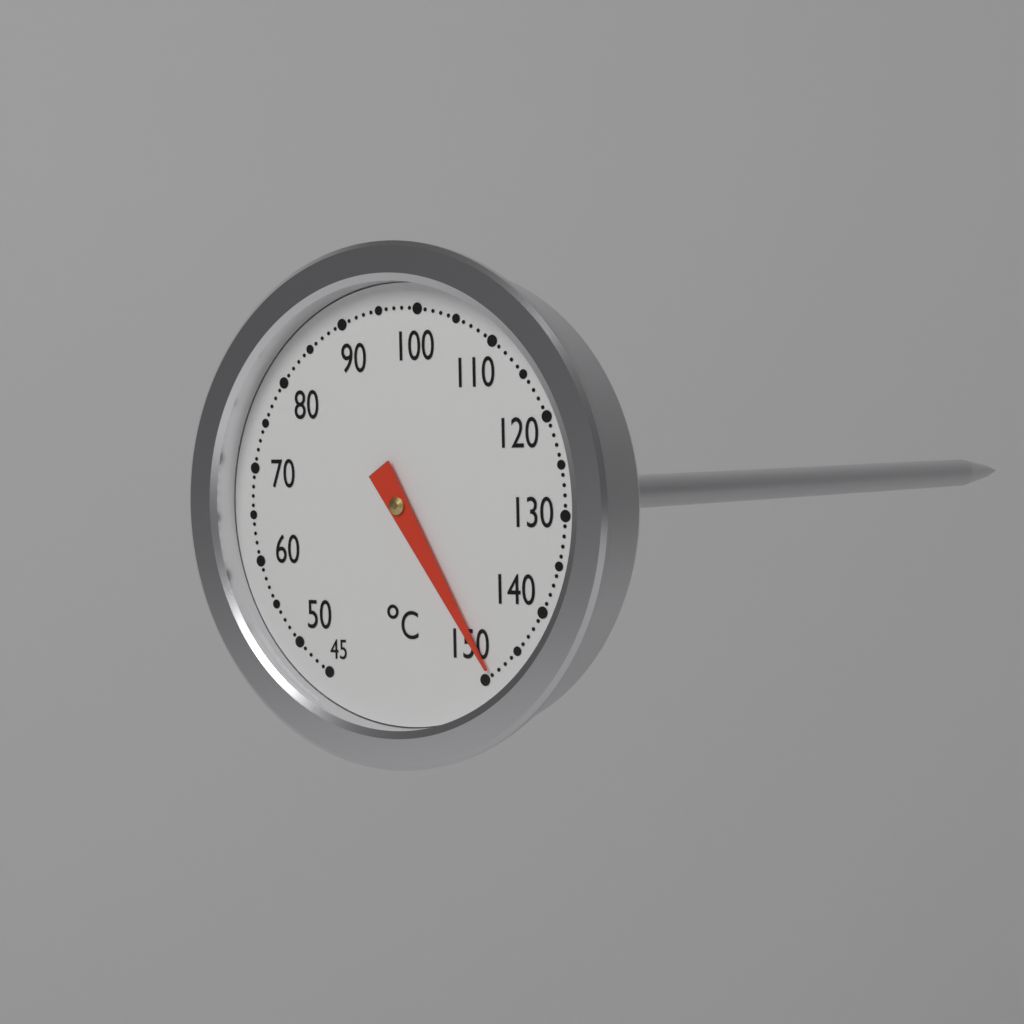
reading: 149 °C
